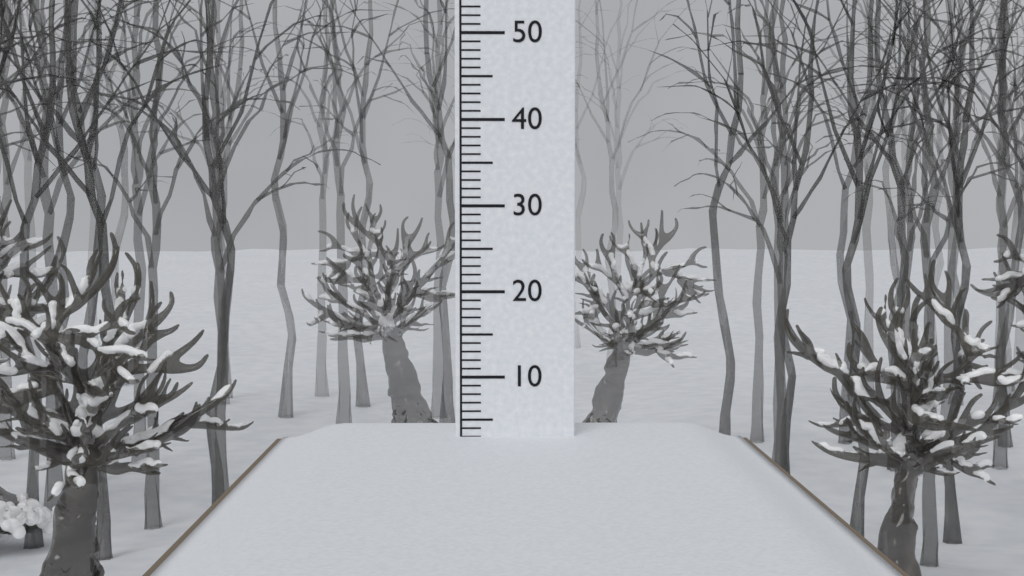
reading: 3 cm
